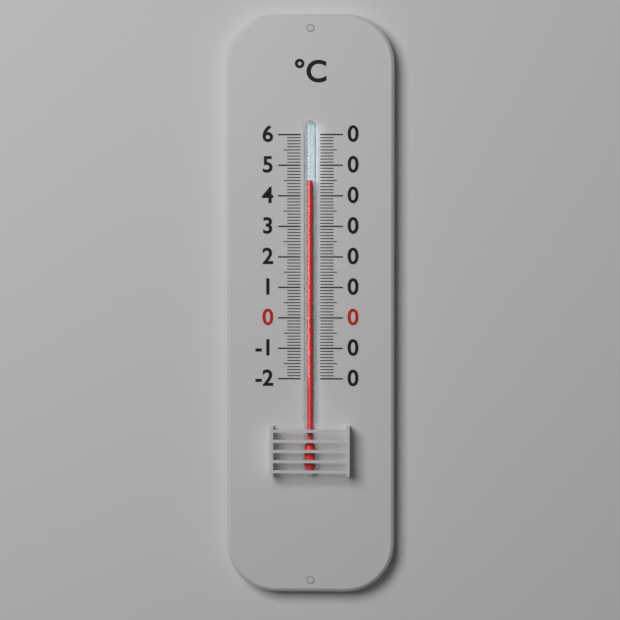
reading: 45 °C
